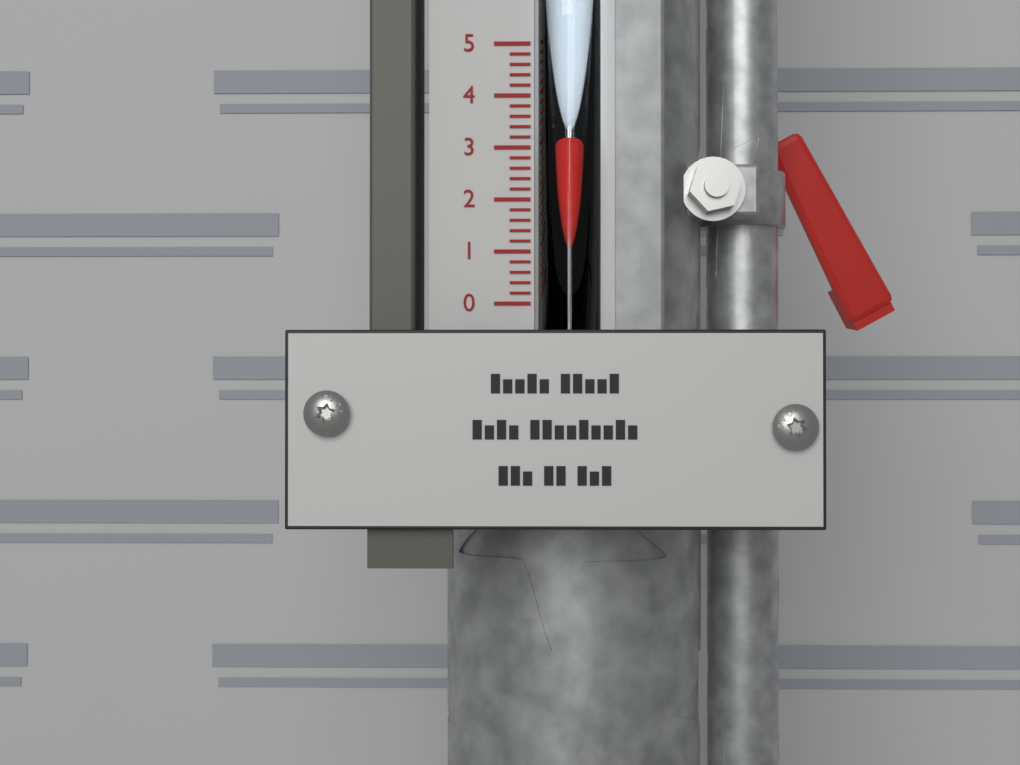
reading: 3.2 (no unit)
